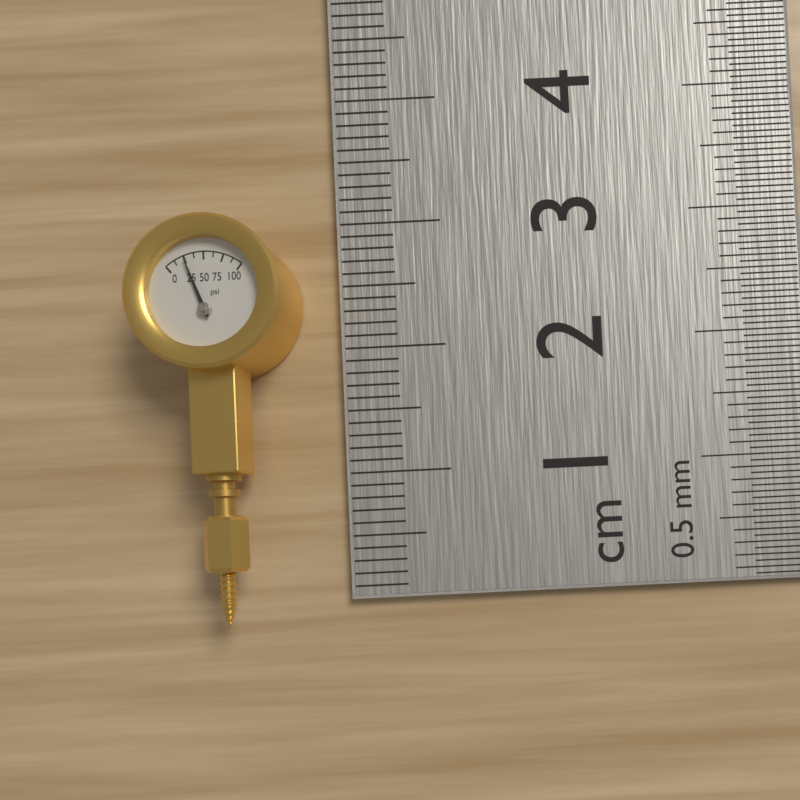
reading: 25.0 psi
